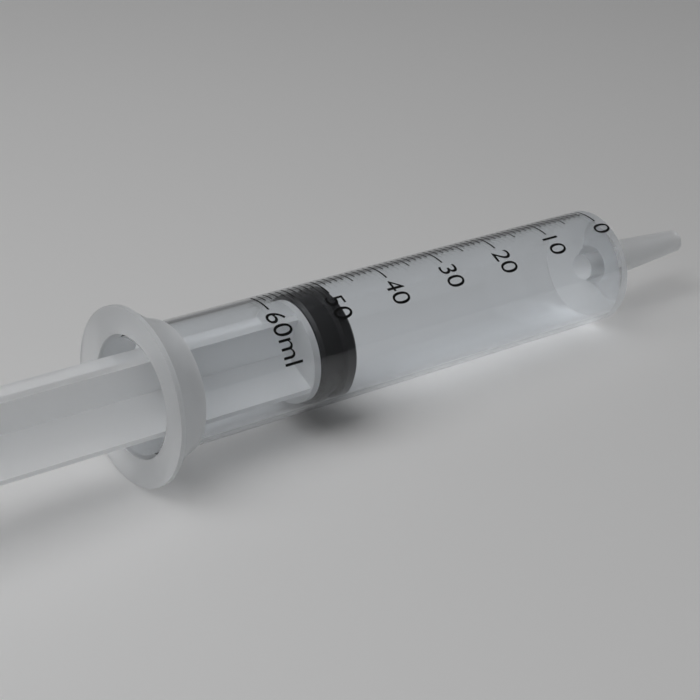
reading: 49 ml
